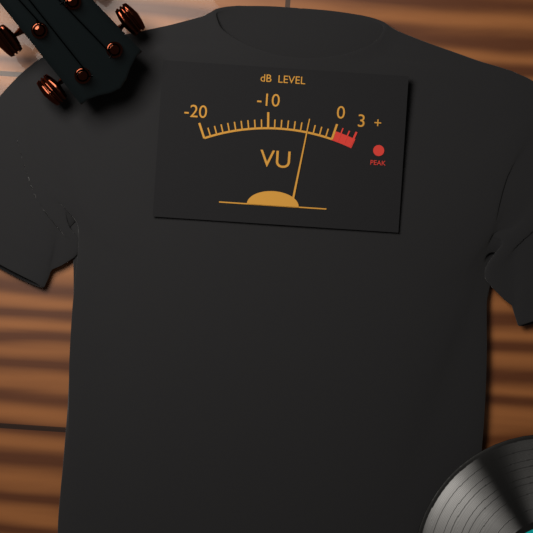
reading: -4 dB
